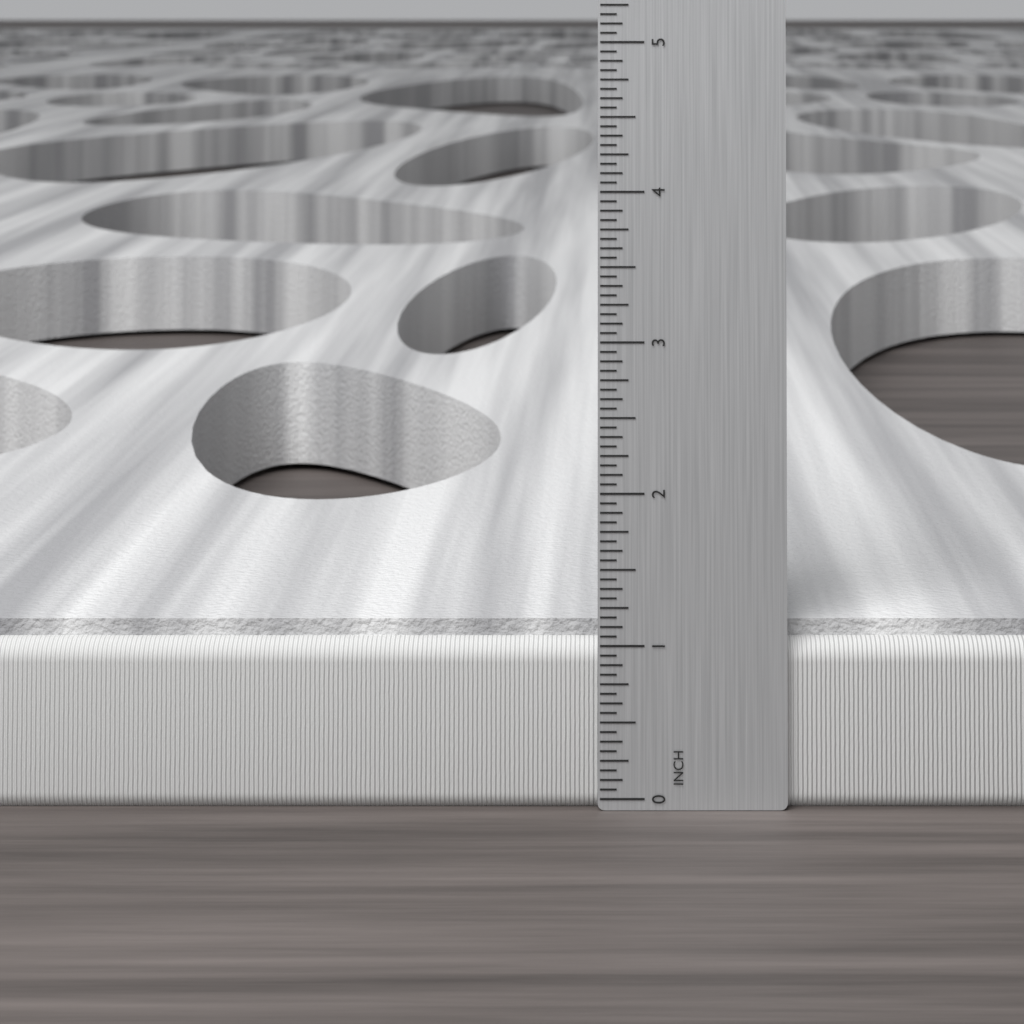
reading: 1.1250 in
